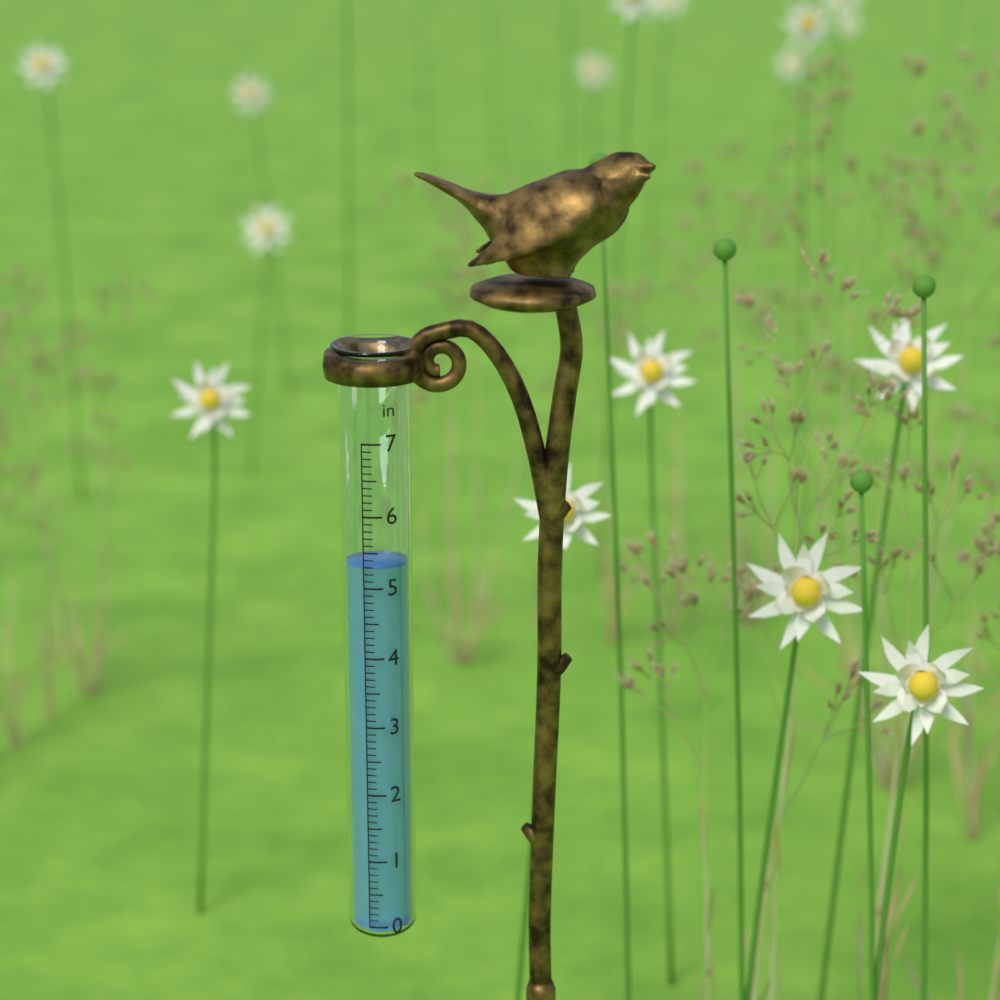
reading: 5.3 in
